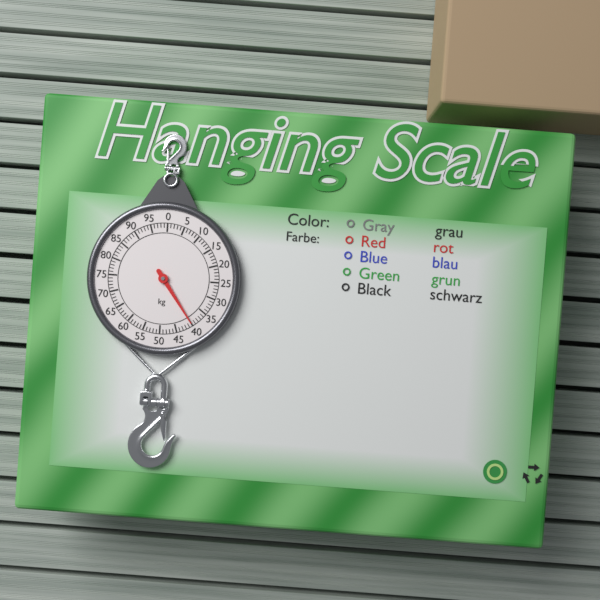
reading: 40 kg
